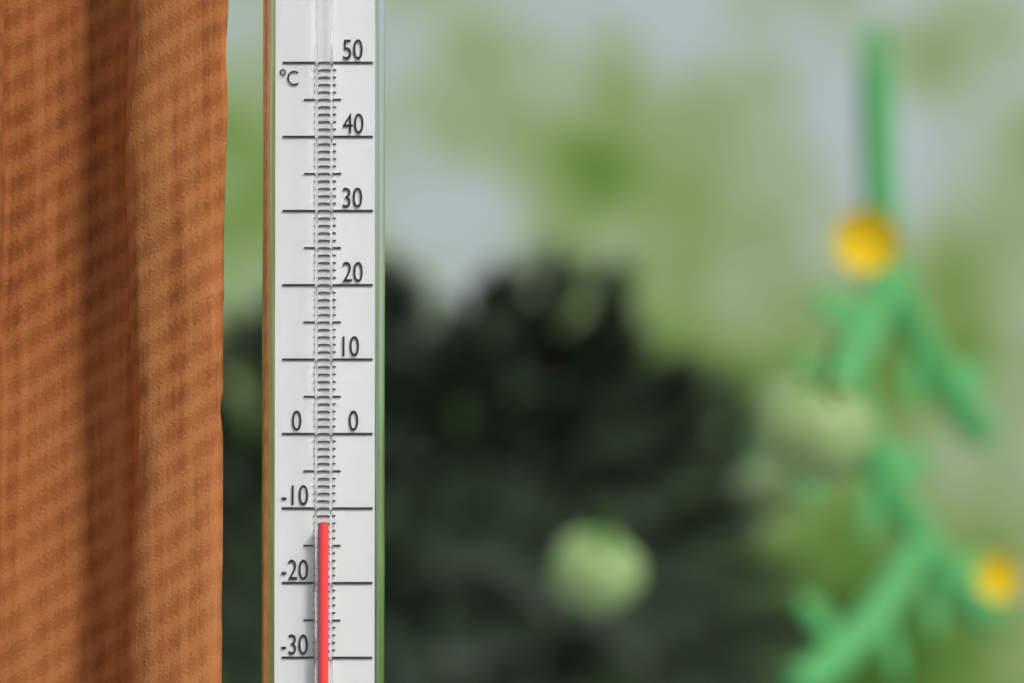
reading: -12 °C
